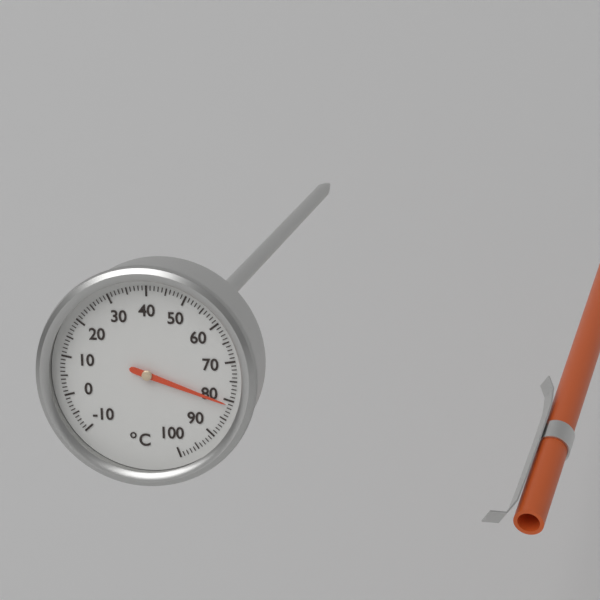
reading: 81 °C
